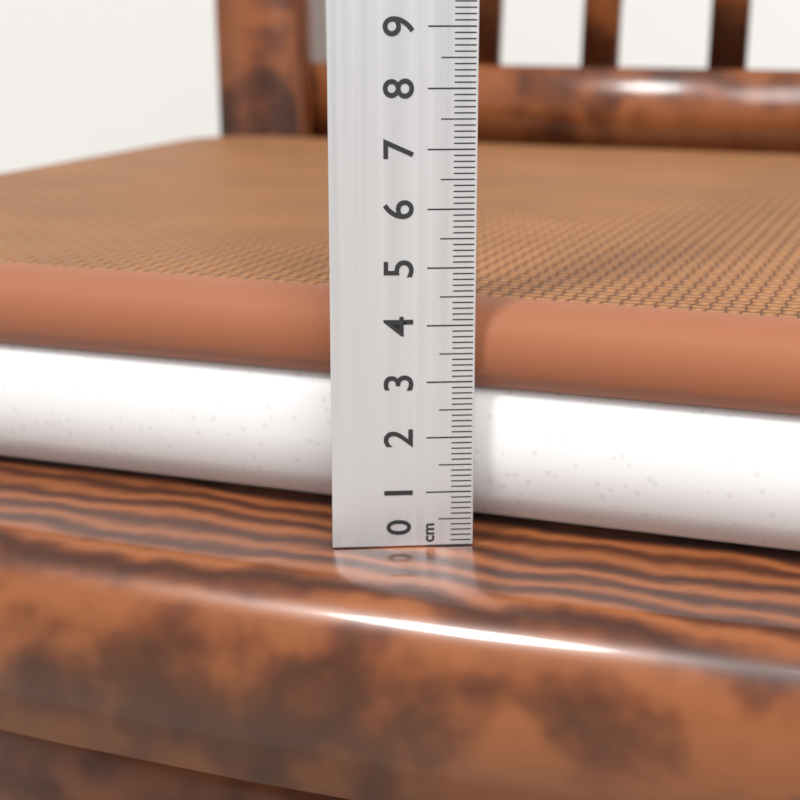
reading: 4.3 cm
